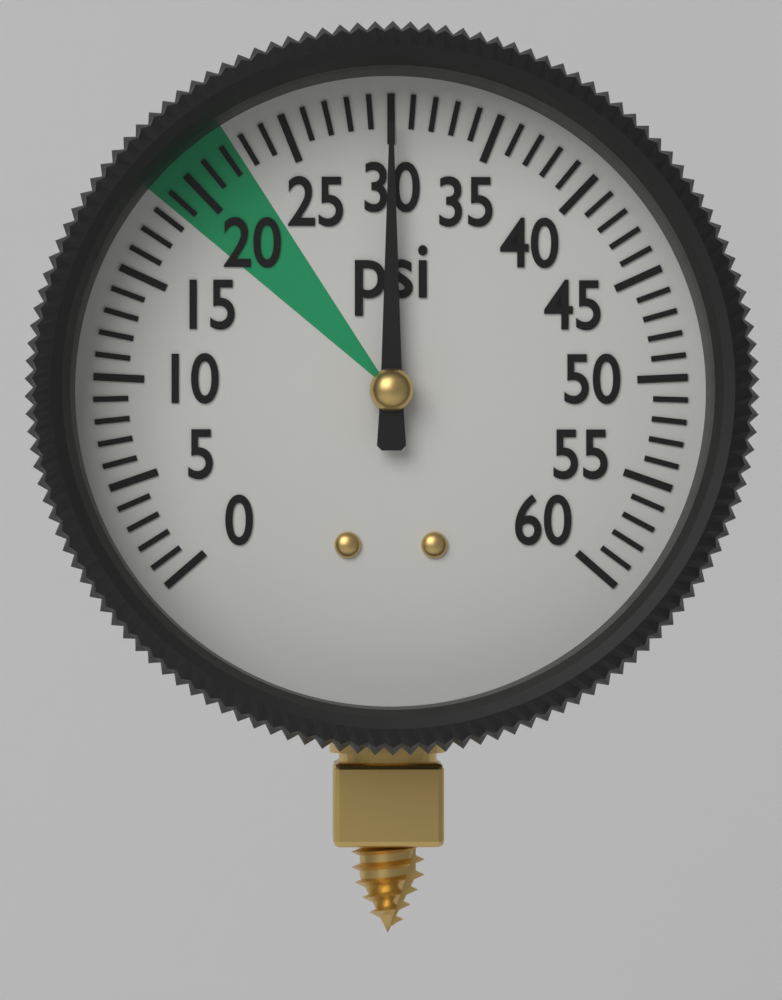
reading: 30 psi
